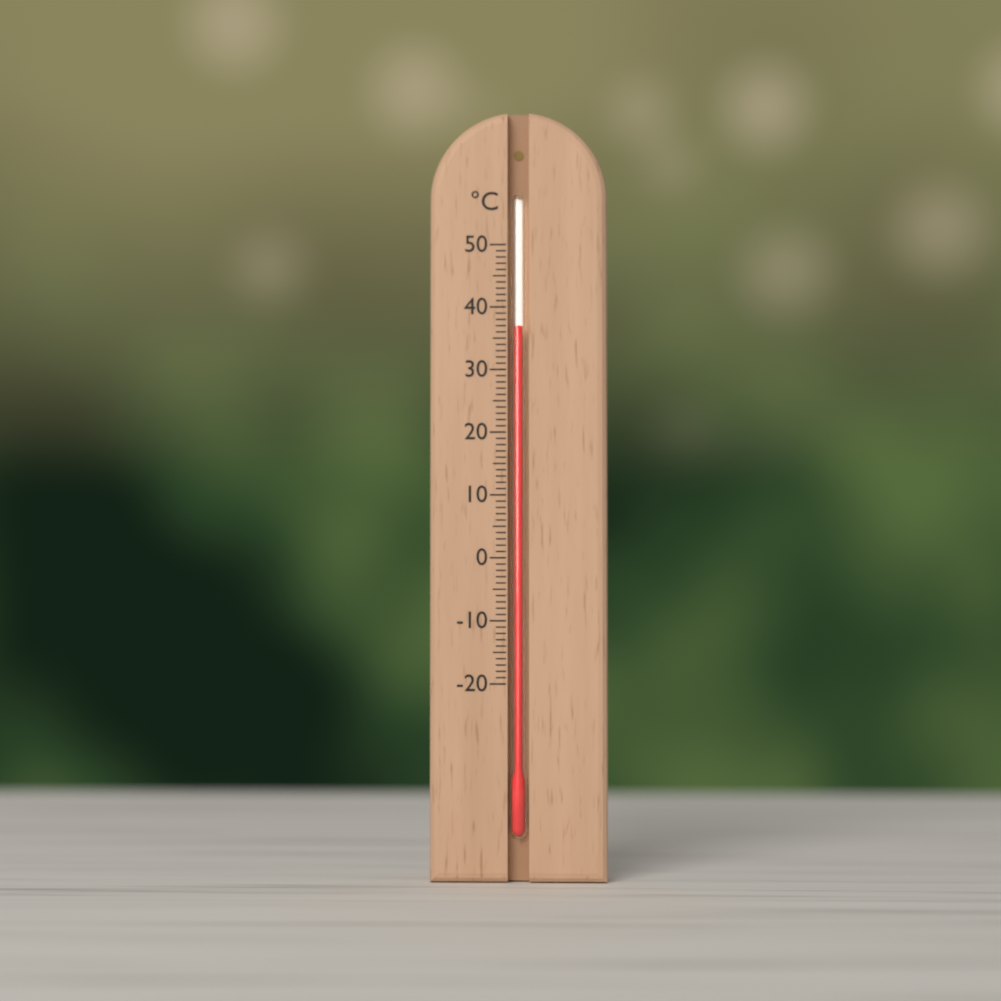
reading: 37 °C
